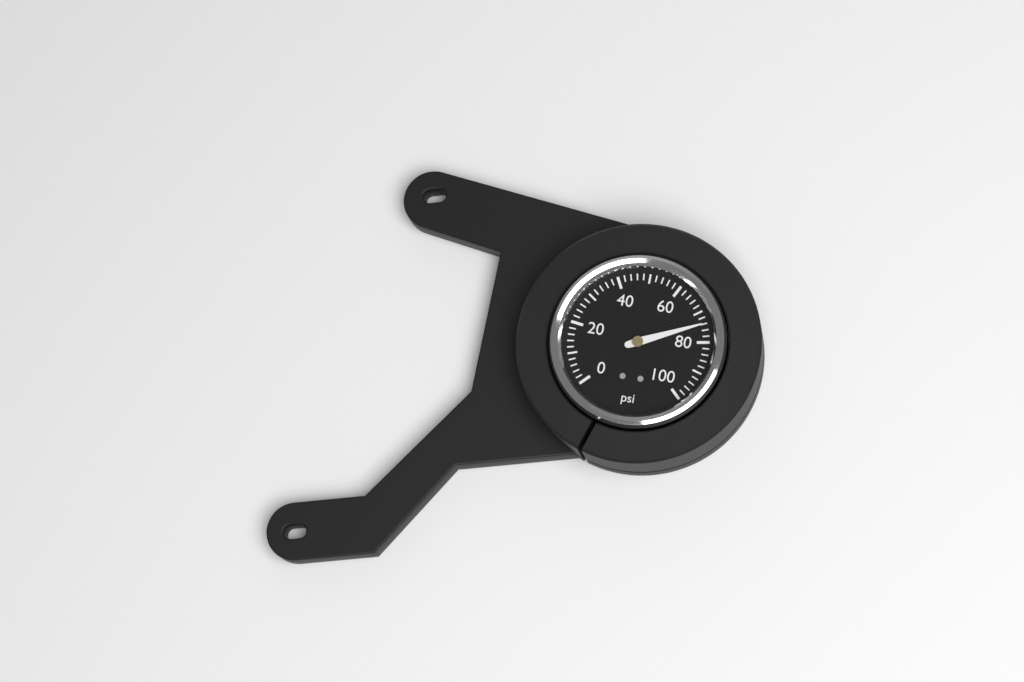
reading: 74 psi
